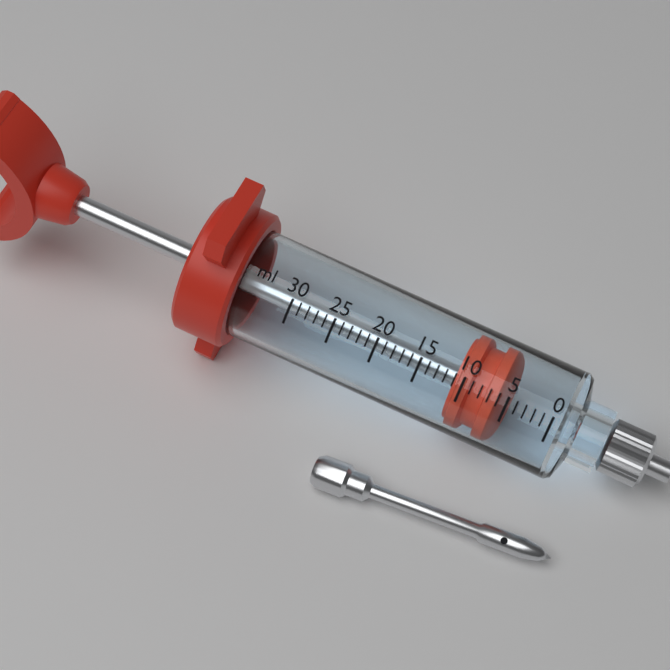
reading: 6 ml
